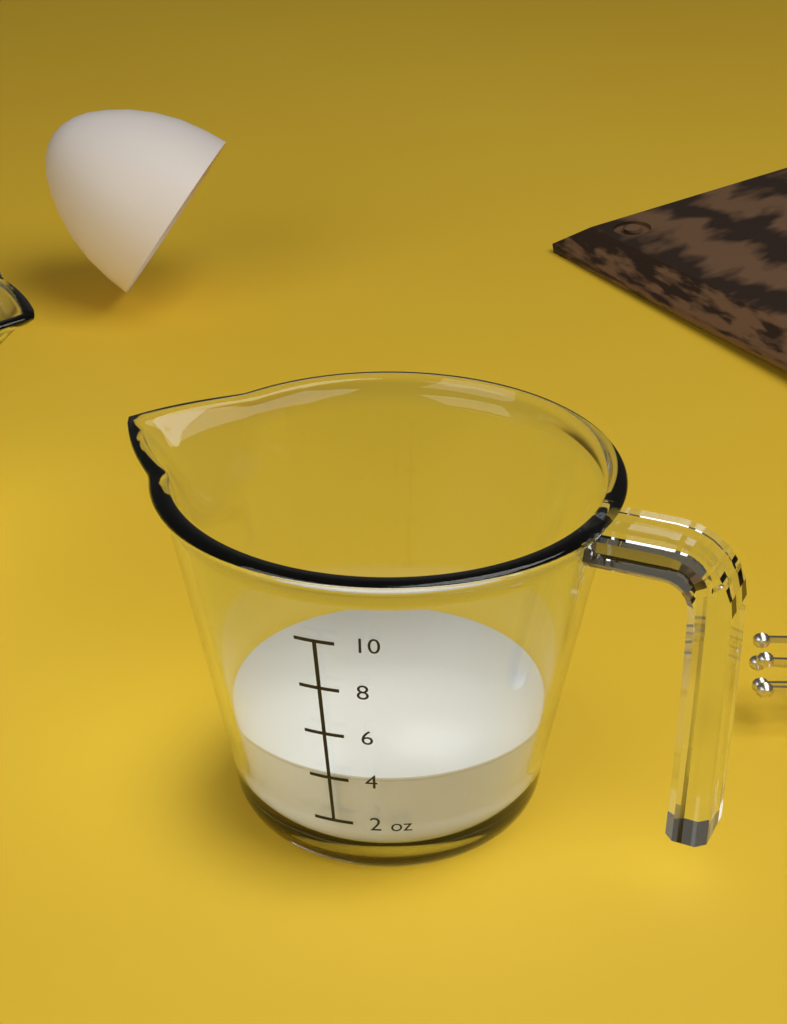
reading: 4 oz
